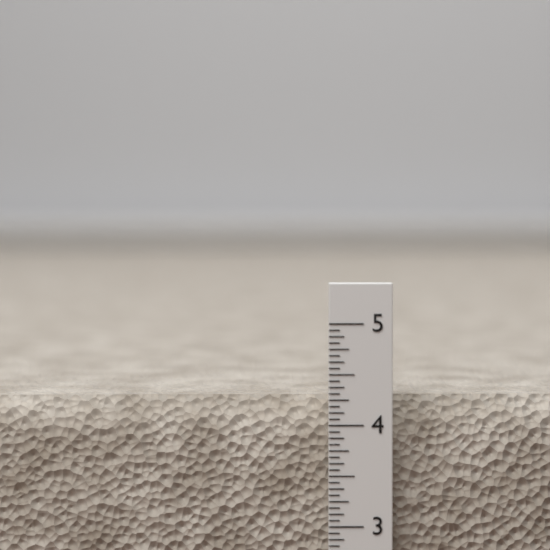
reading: 4.2500 in
